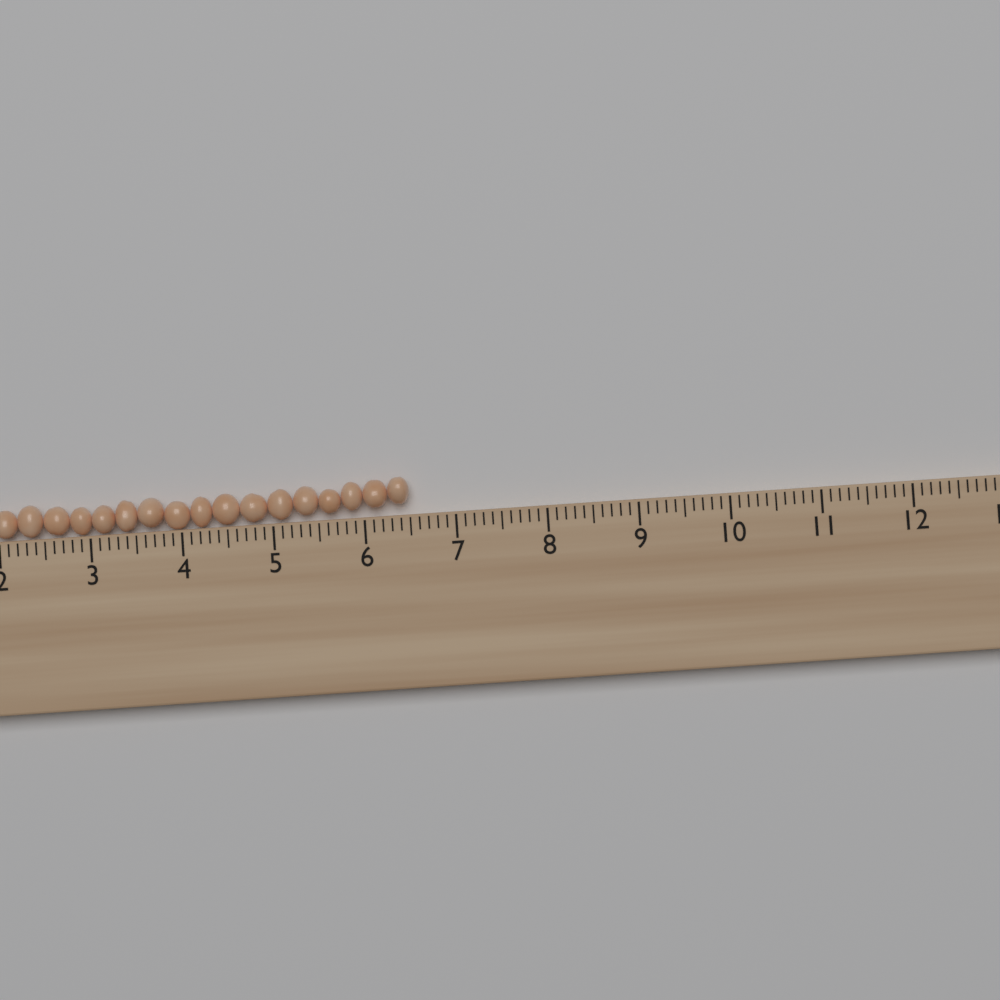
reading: 6.5 cm
